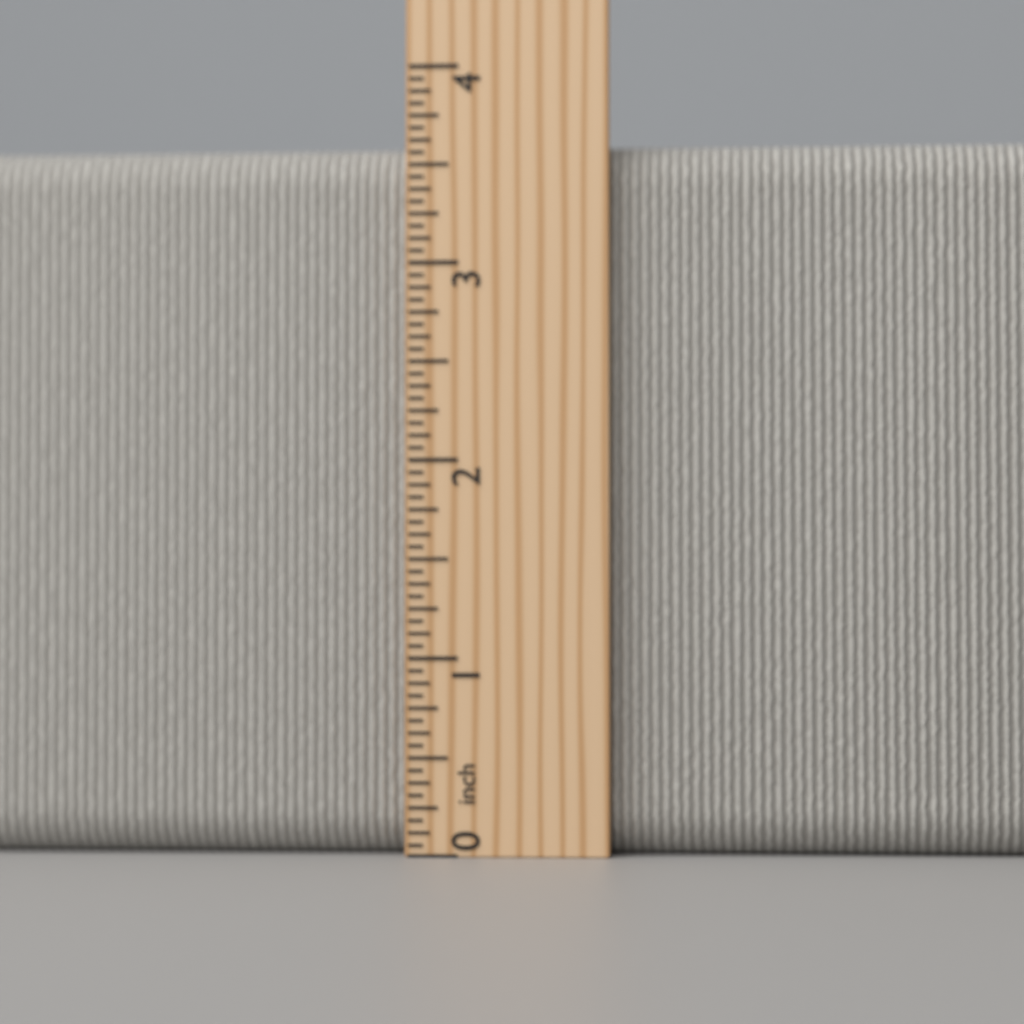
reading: 3.6250 inch
